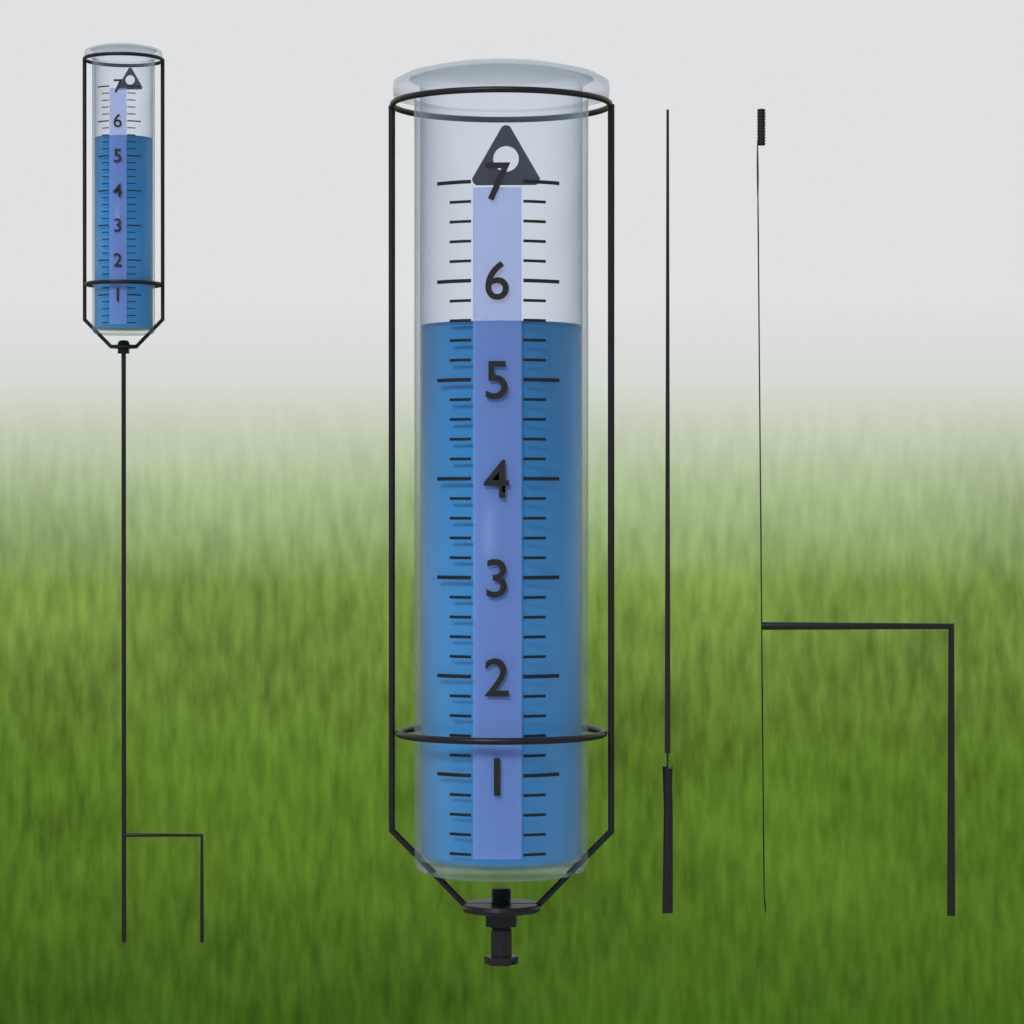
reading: 5.6 (no unit)
